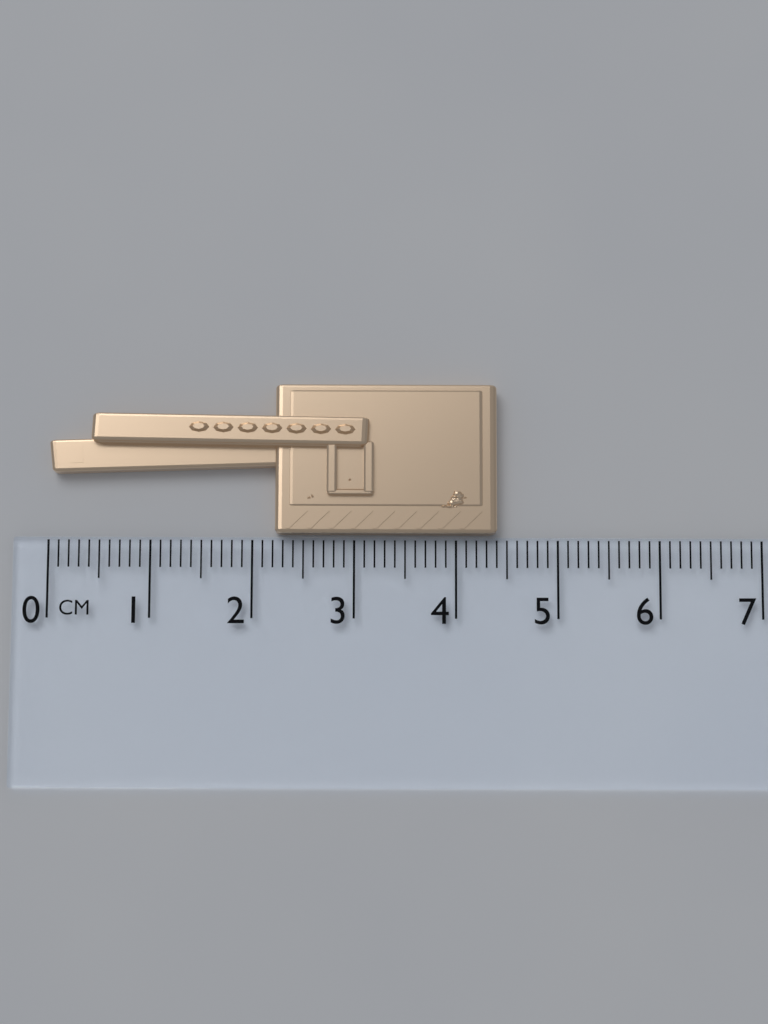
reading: 4.4 cm
